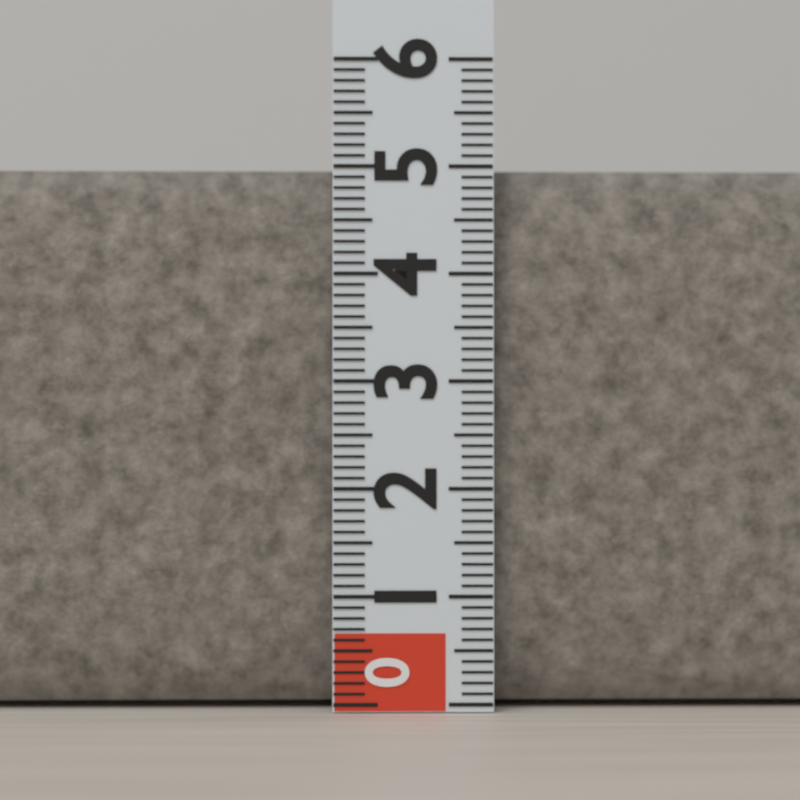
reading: 5.0 (no unit)
